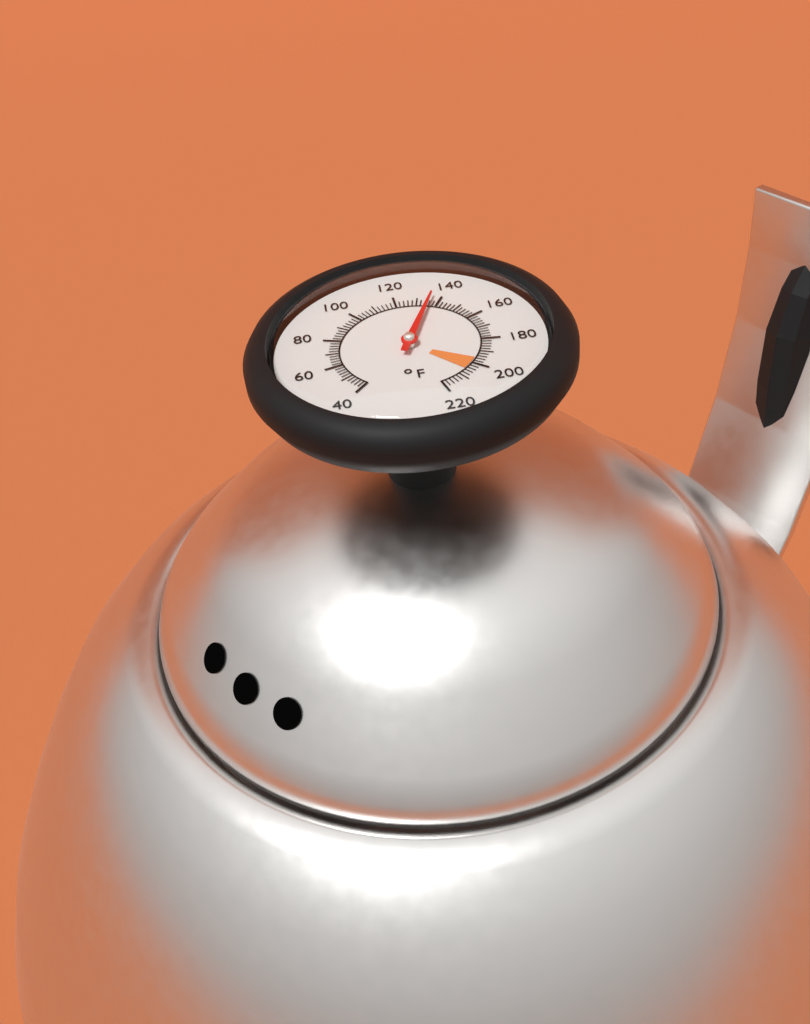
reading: 136 °F
